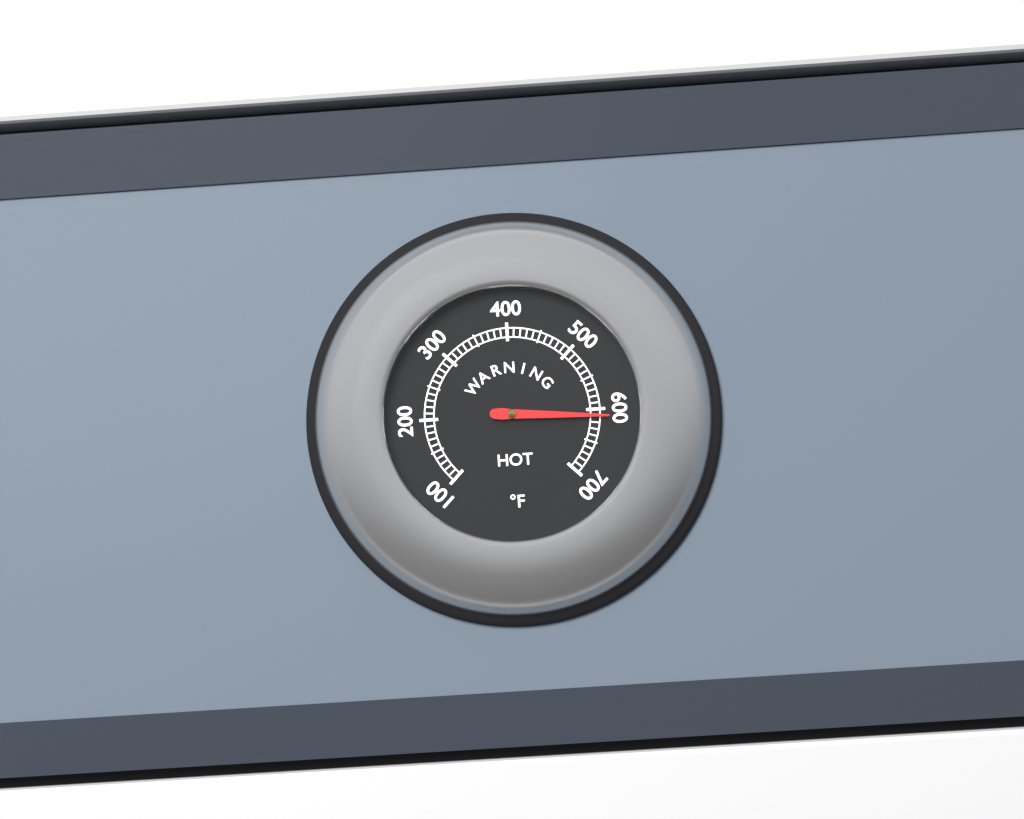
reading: 610 °F
